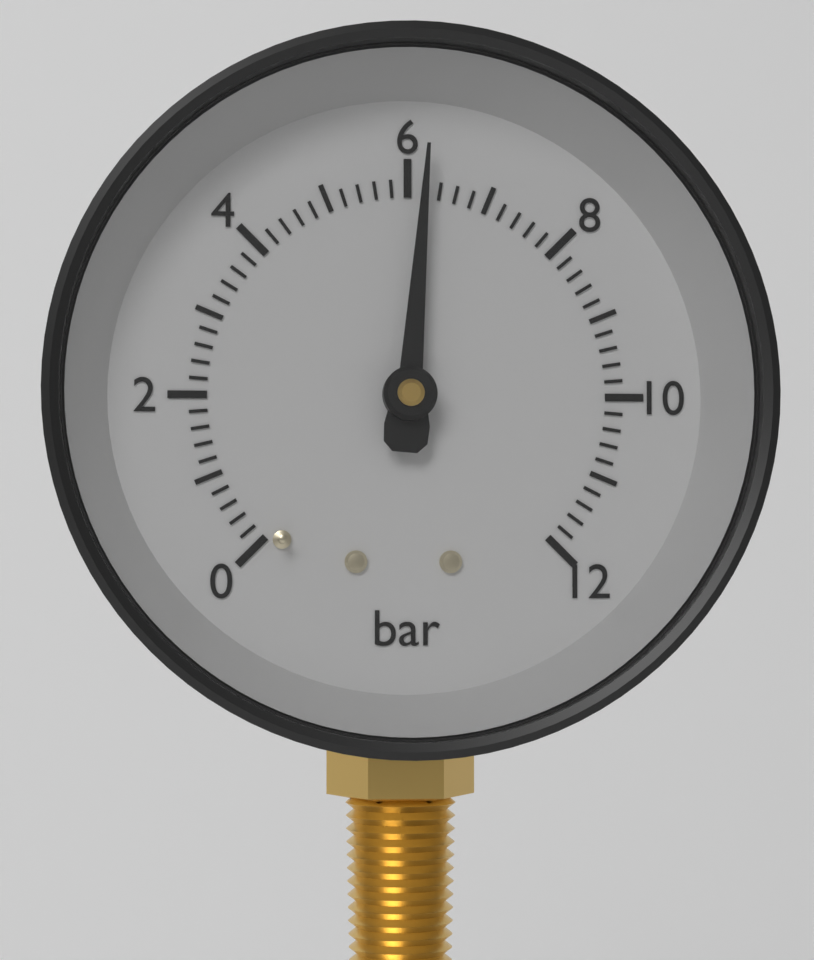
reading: 6.2 bar
